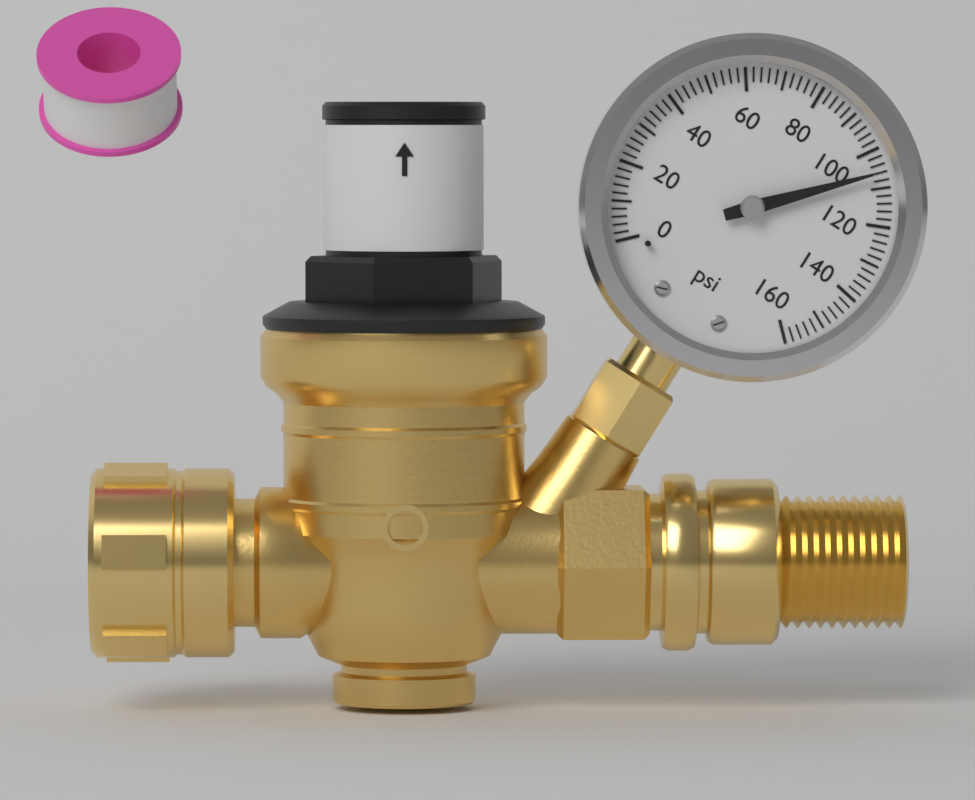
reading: 106 psi
